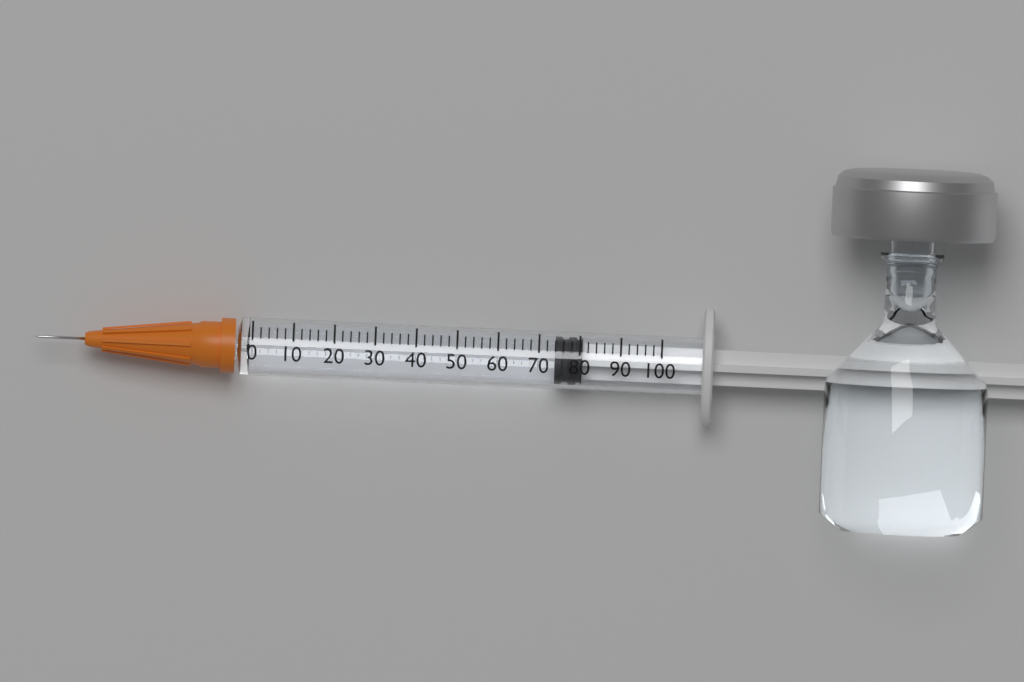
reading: 74 (no unit)
